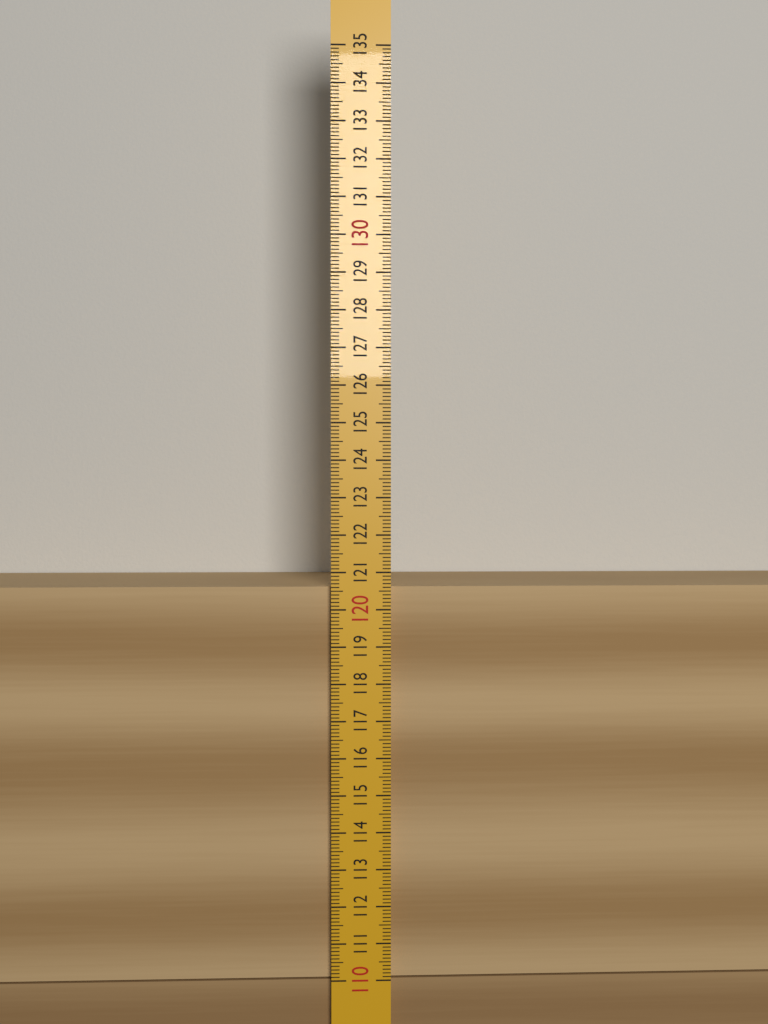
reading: 120.6 (no unit)
